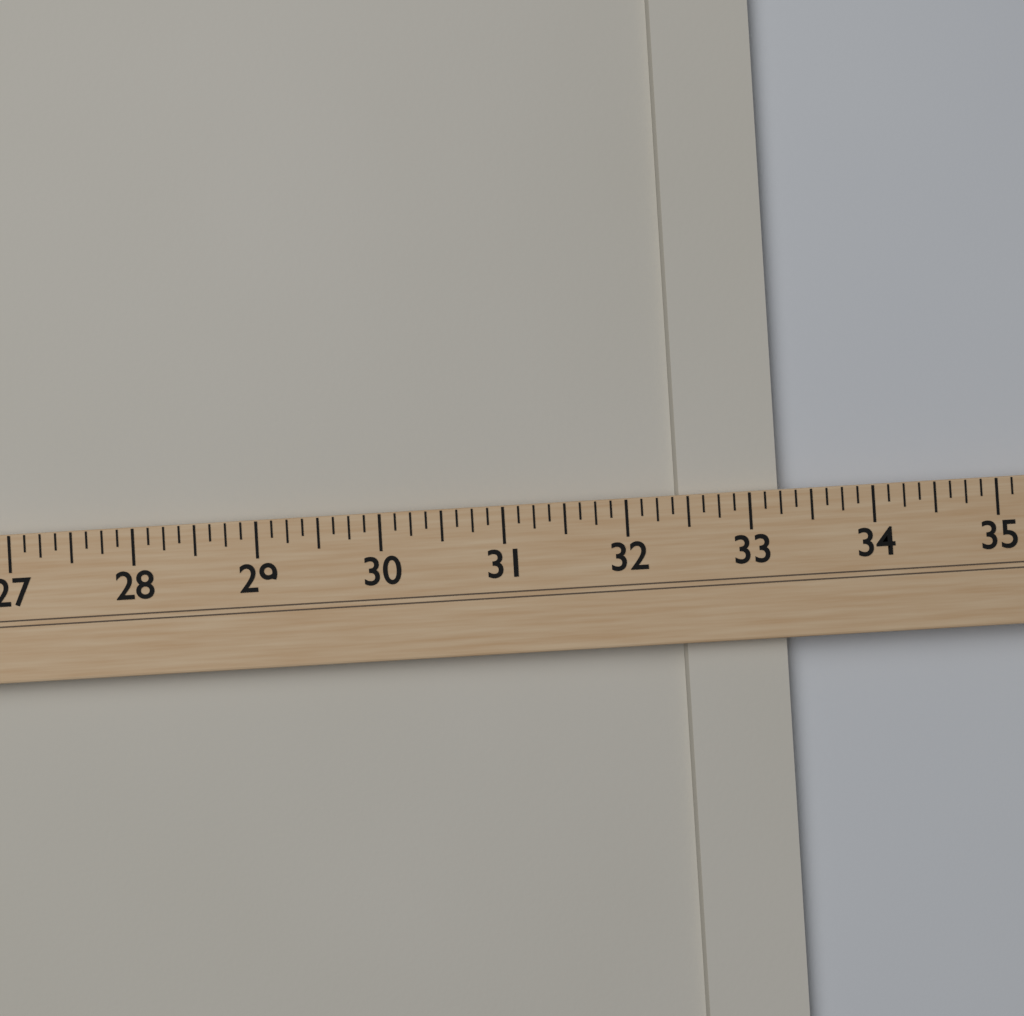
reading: 33.250 (no unit)
